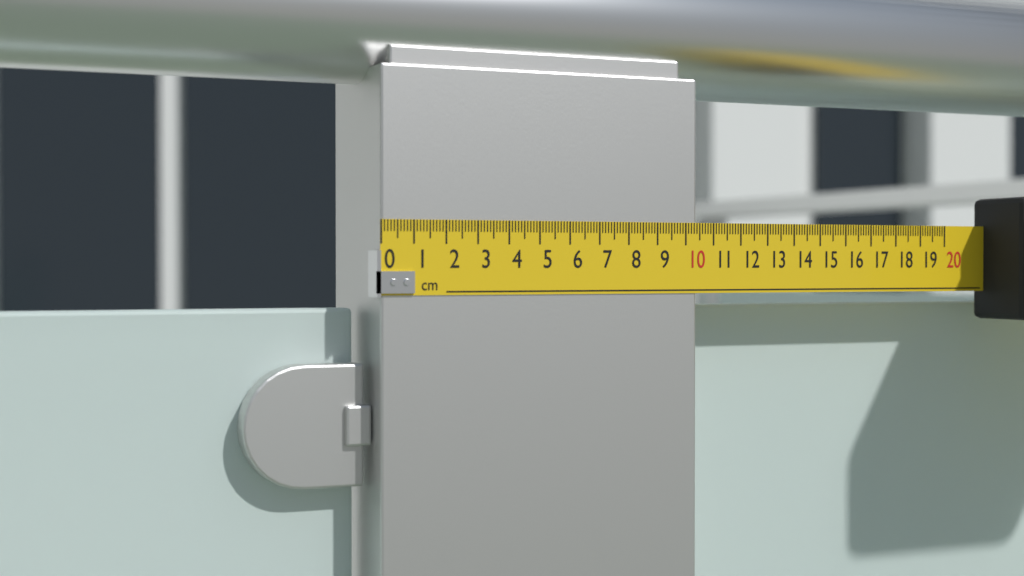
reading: 10.4 cm
